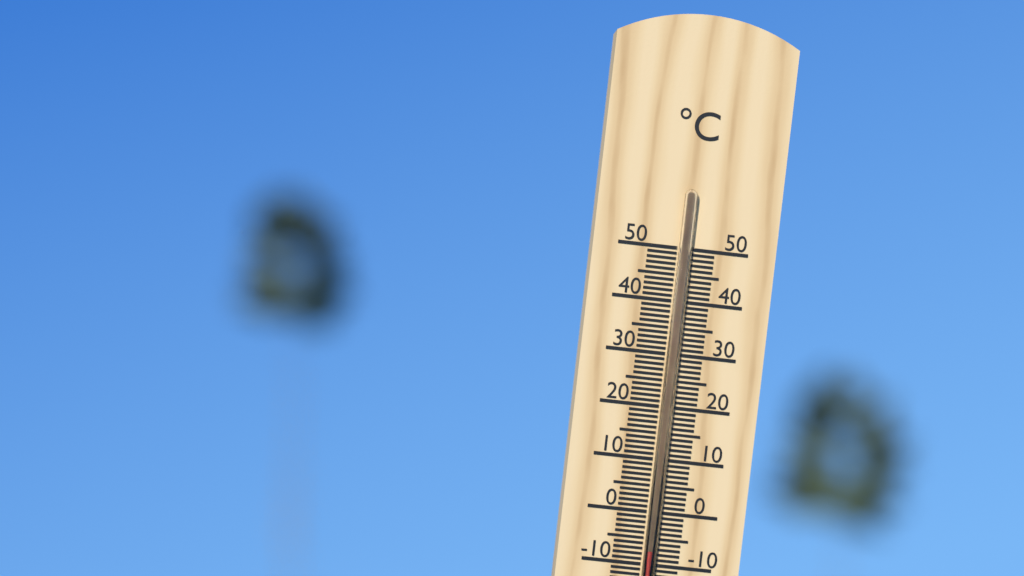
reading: -7 °C
